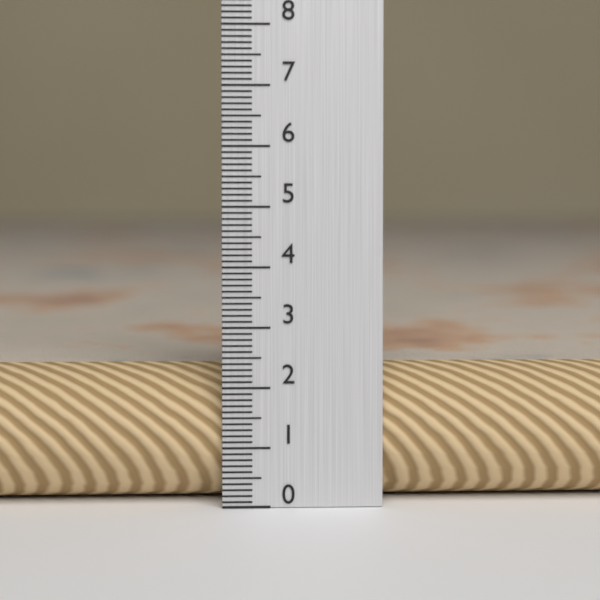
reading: 2.3 (no unit)
